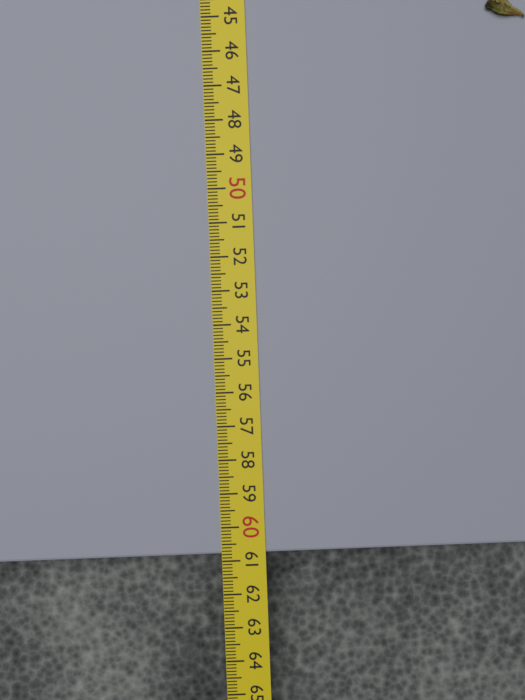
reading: 60.8 cm
